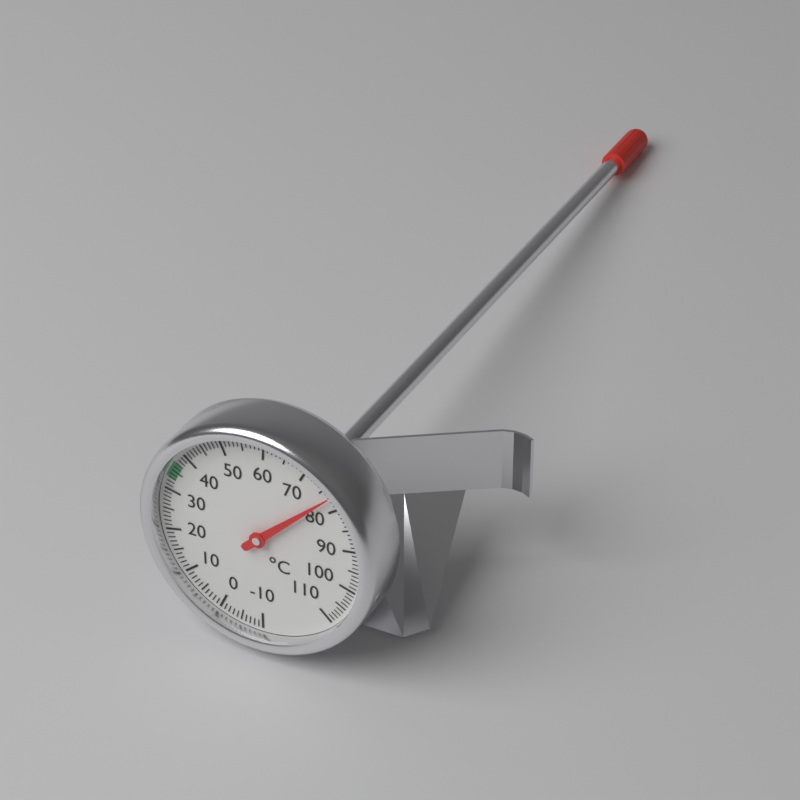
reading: 77 °C
